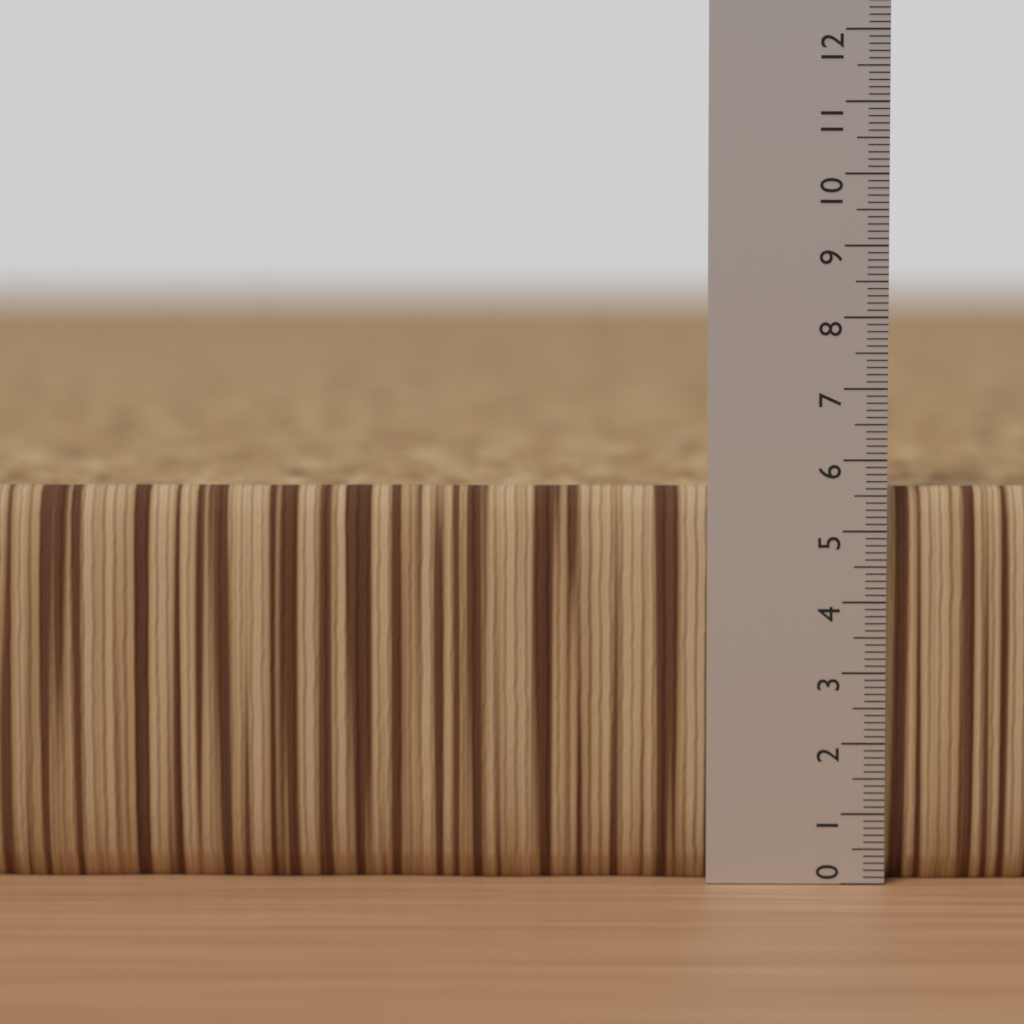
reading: 5.6 (no unit)
